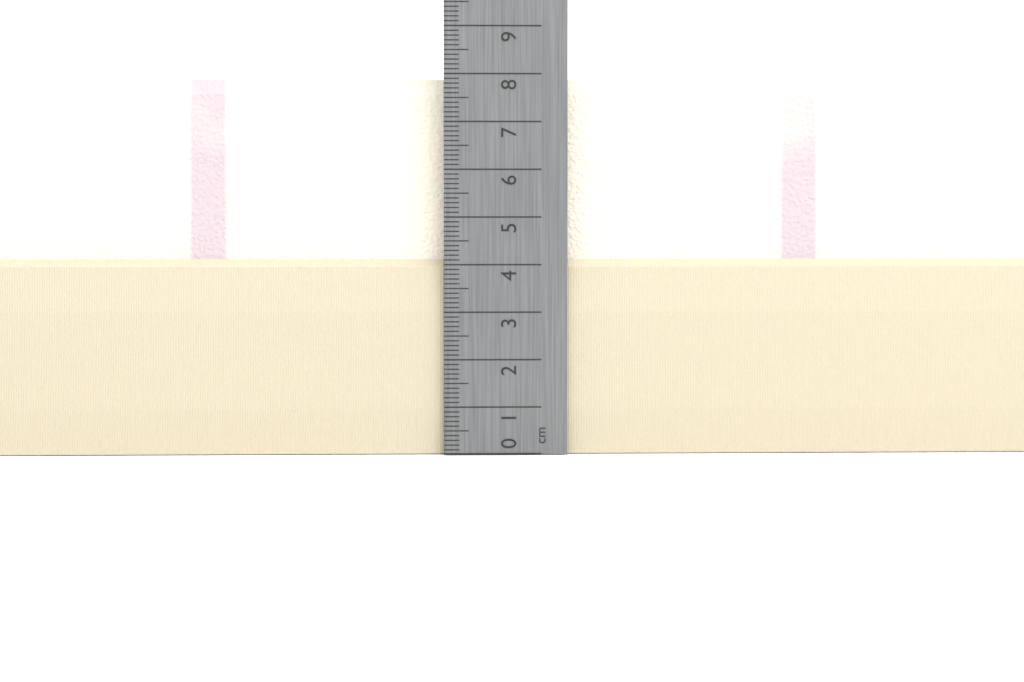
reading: 7.9 cm
